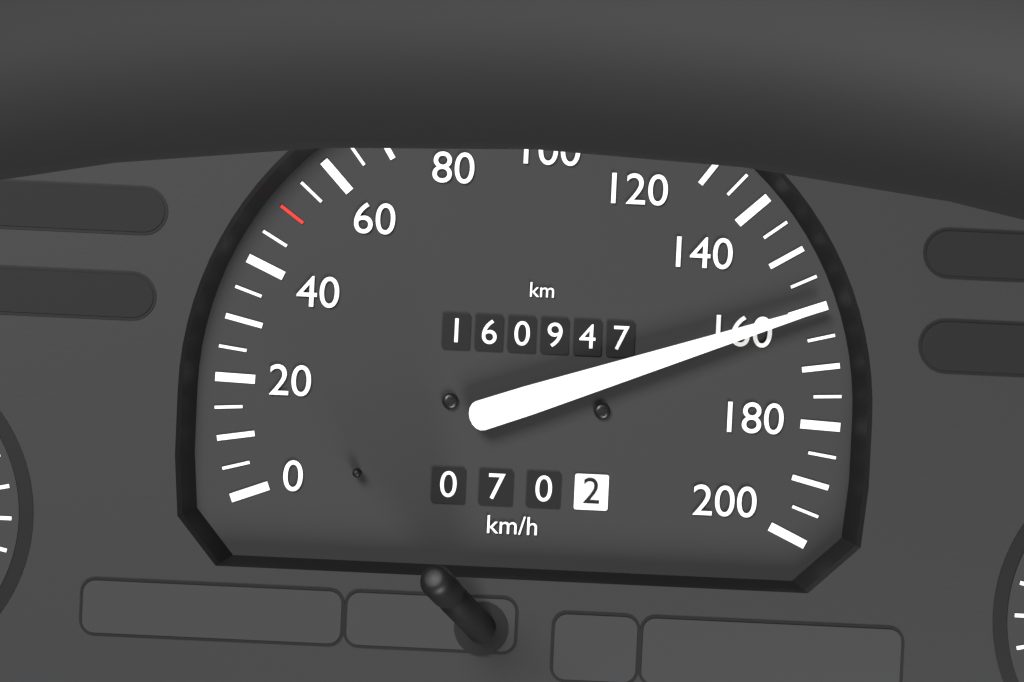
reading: 160 km/h
